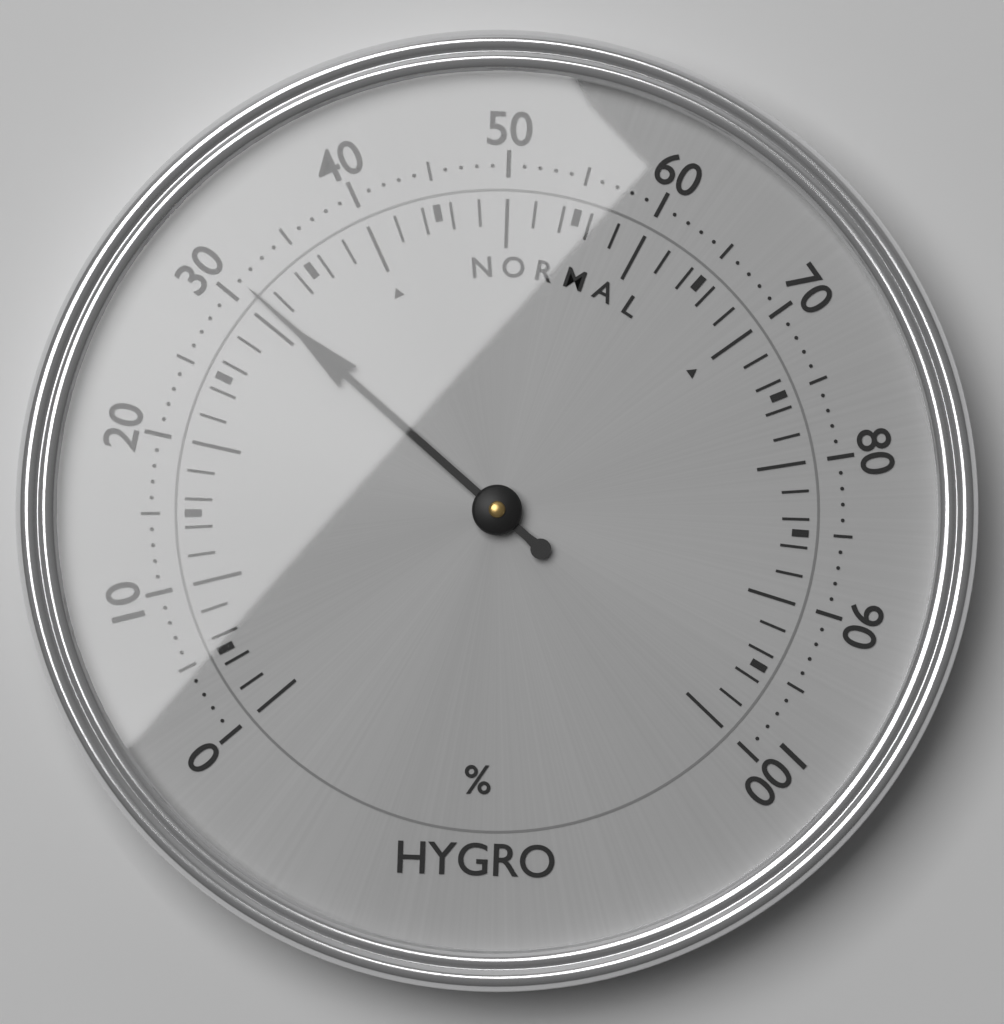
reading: 31 %
